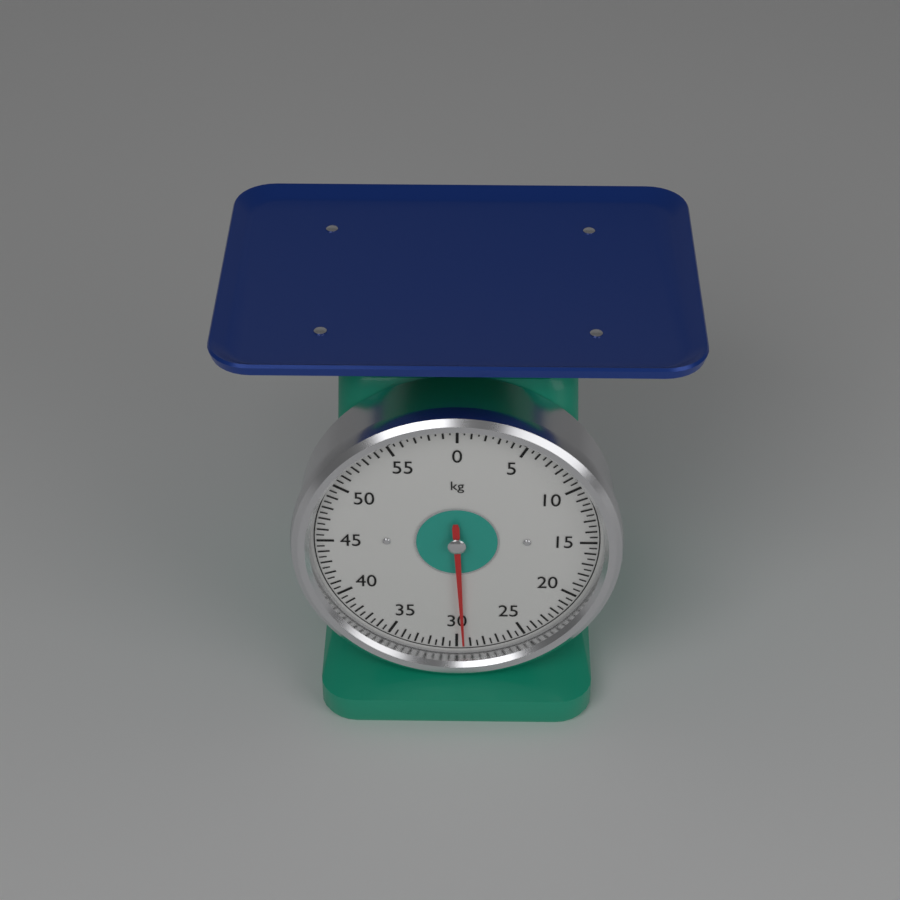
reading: 29.5 kg
